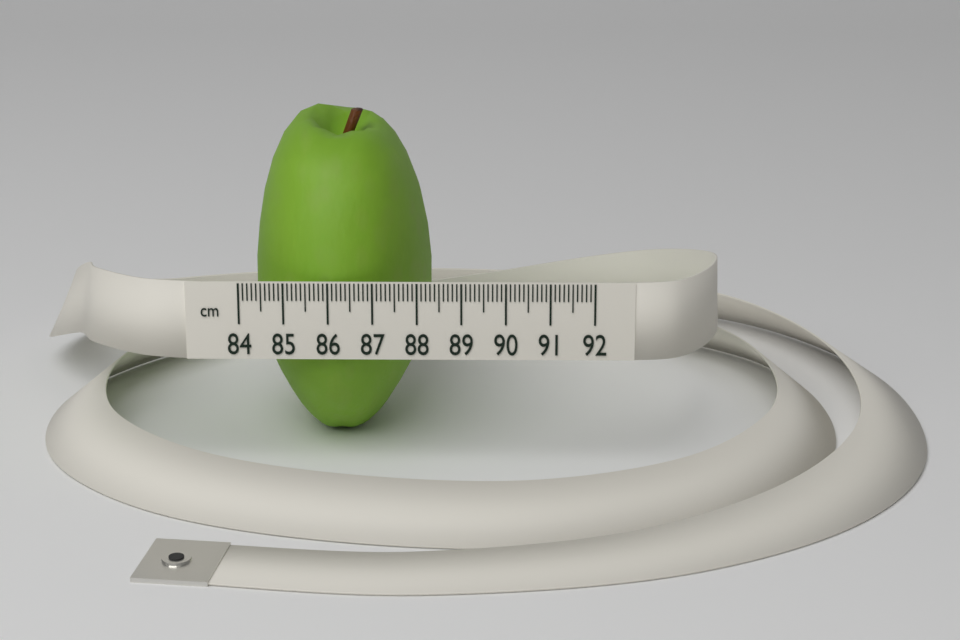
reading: 88.2 cm
